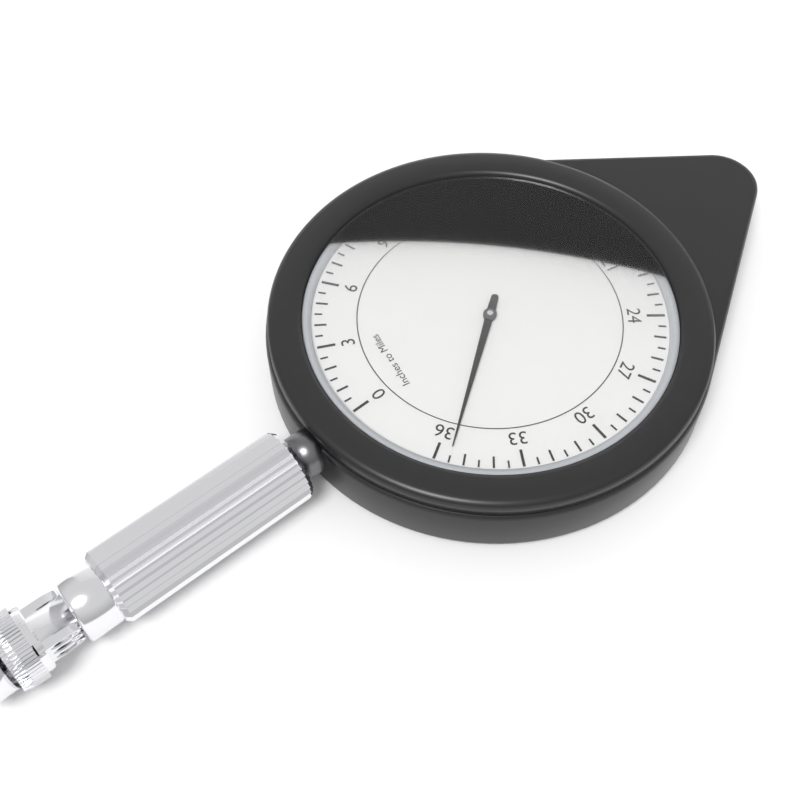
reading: 35.5 miles
